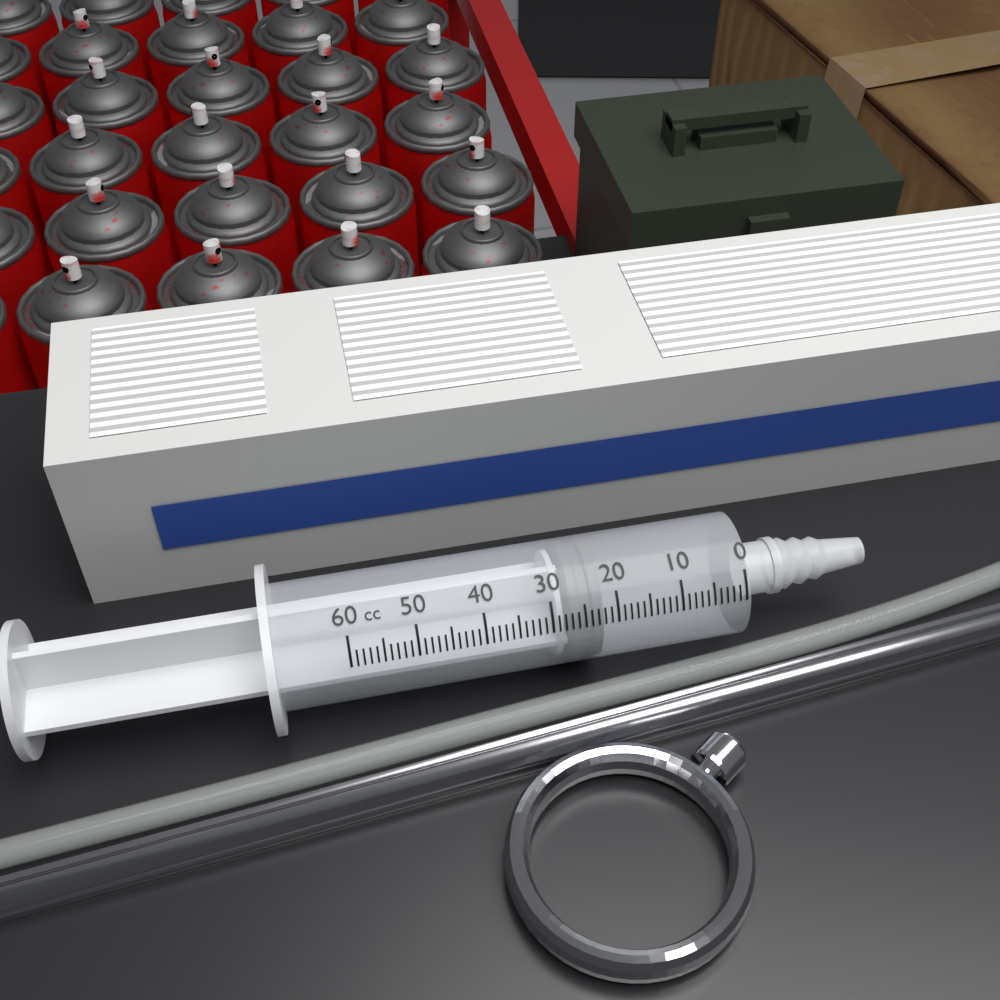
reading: 22 cc
